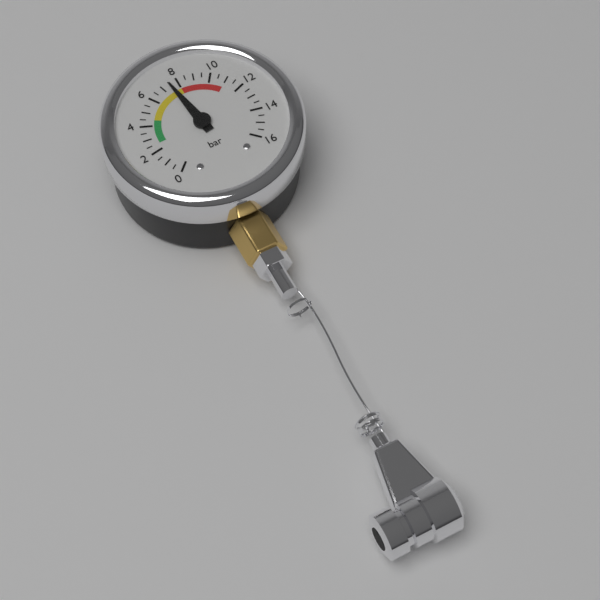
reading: 7.5 bar
